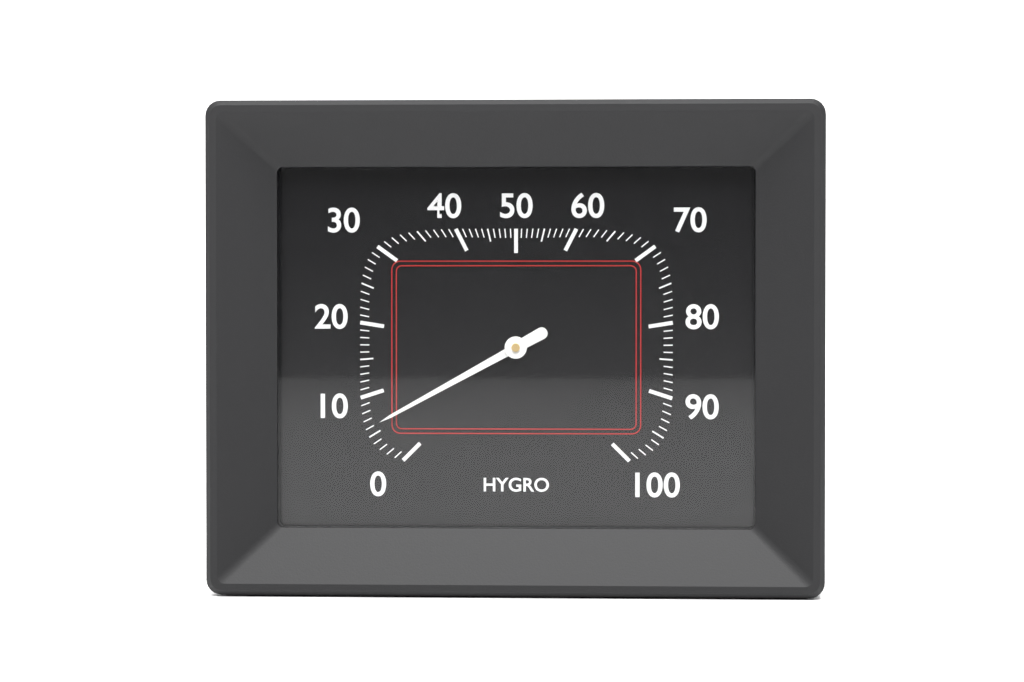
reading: 6 %
